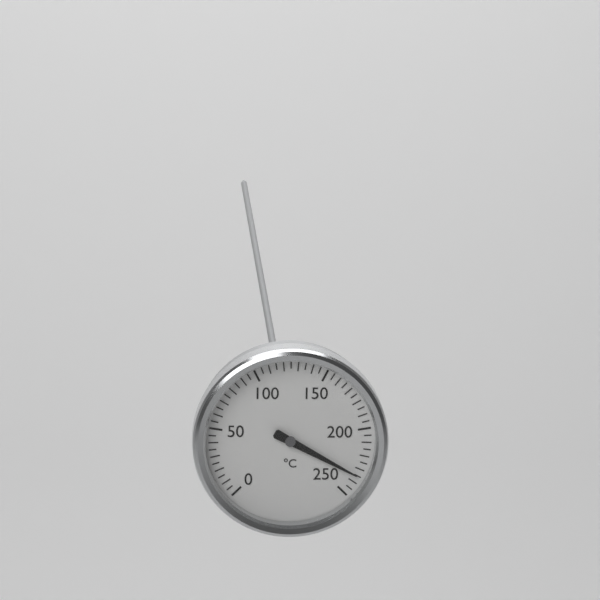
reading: 235 °C
